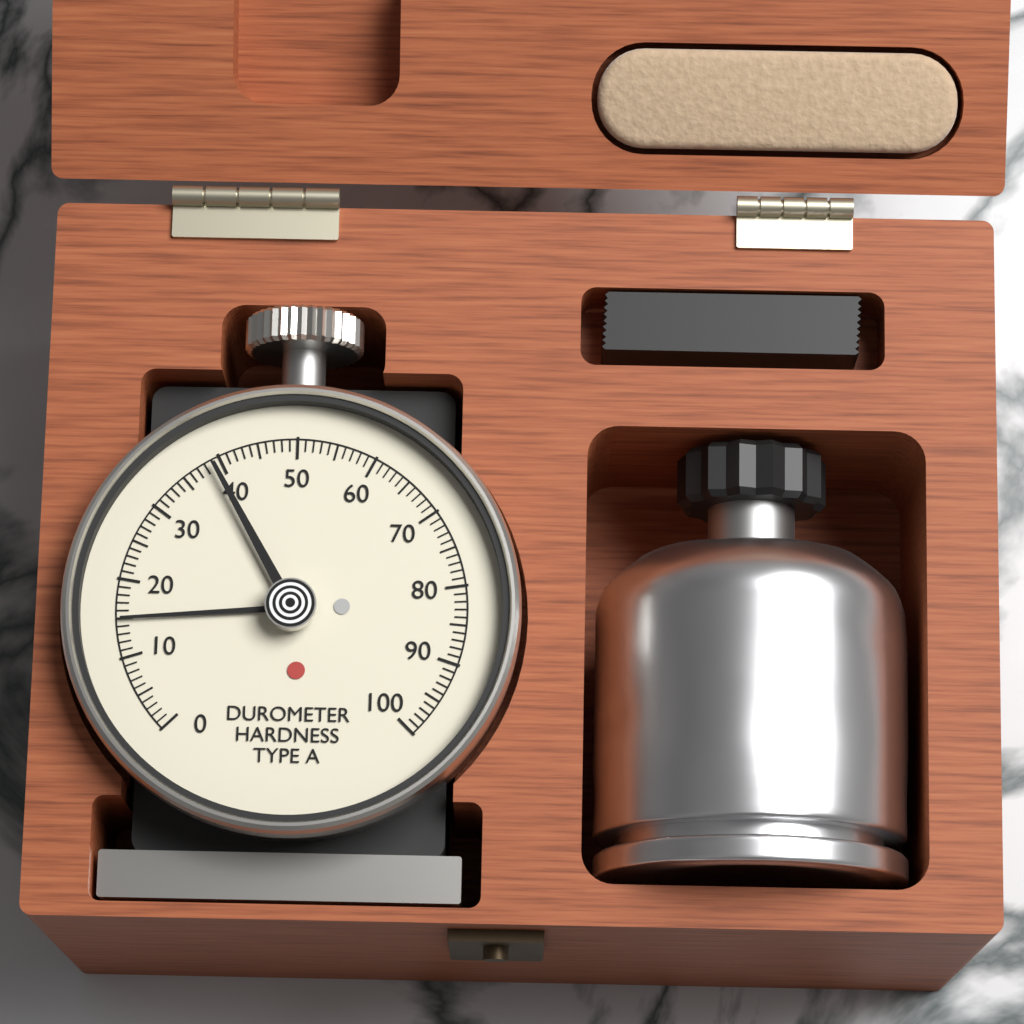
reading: 15 Shore A
